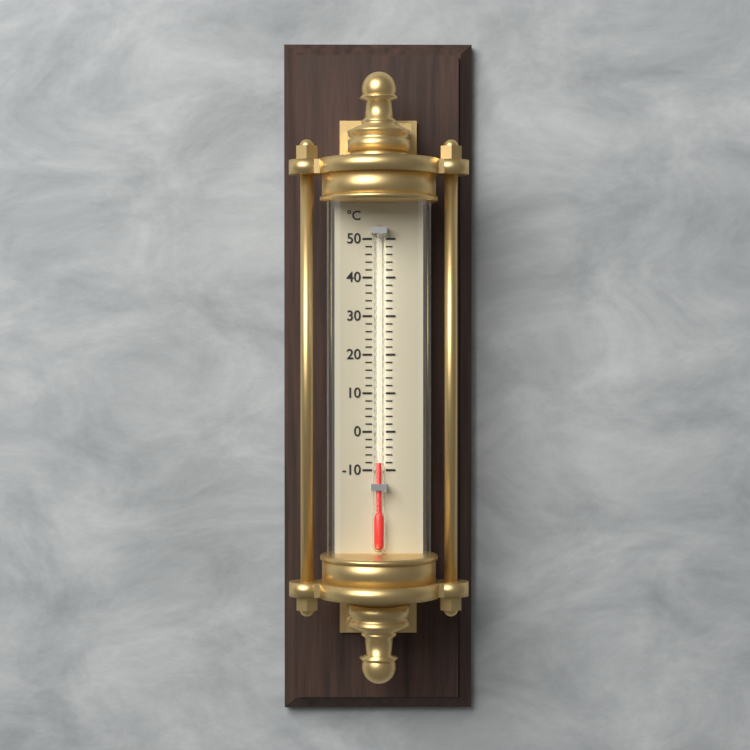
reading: -8 °C
